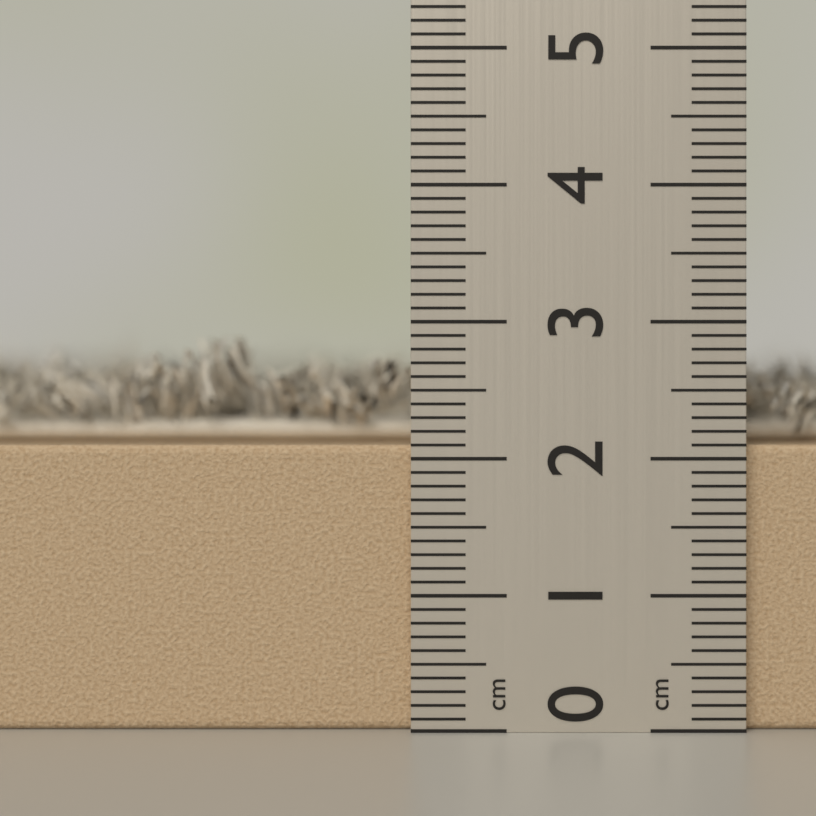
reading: 2.1 cm
